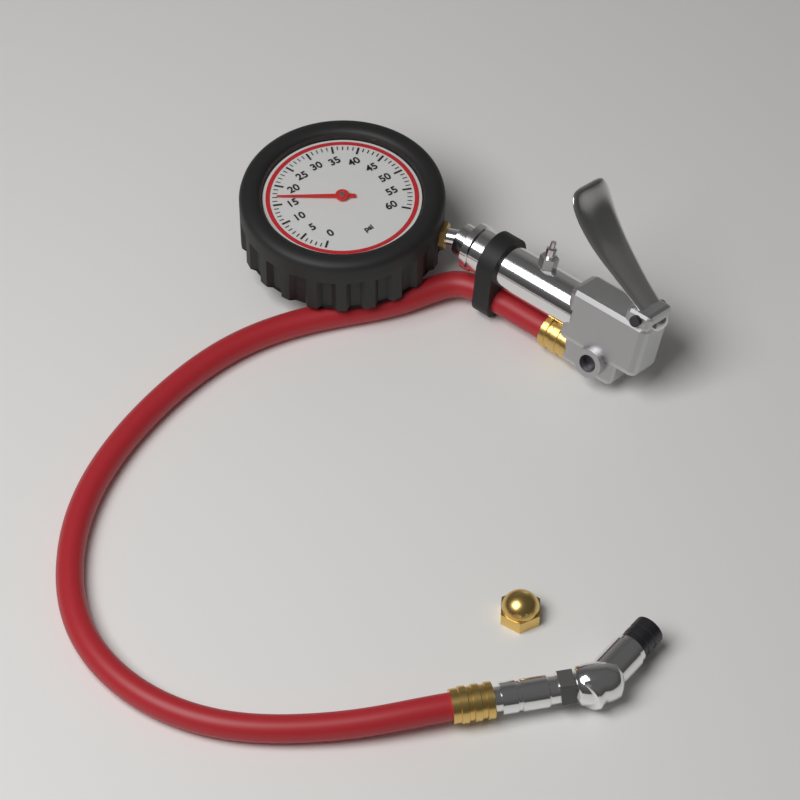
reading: 17 psi
